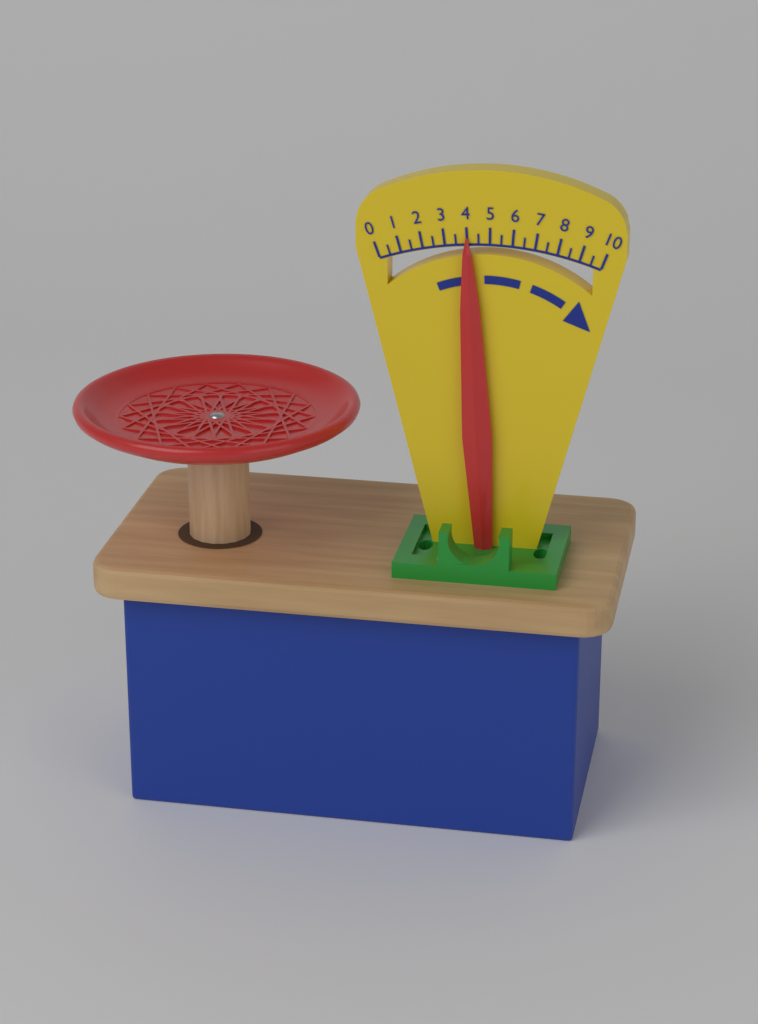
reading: 4.0 (no unit)
